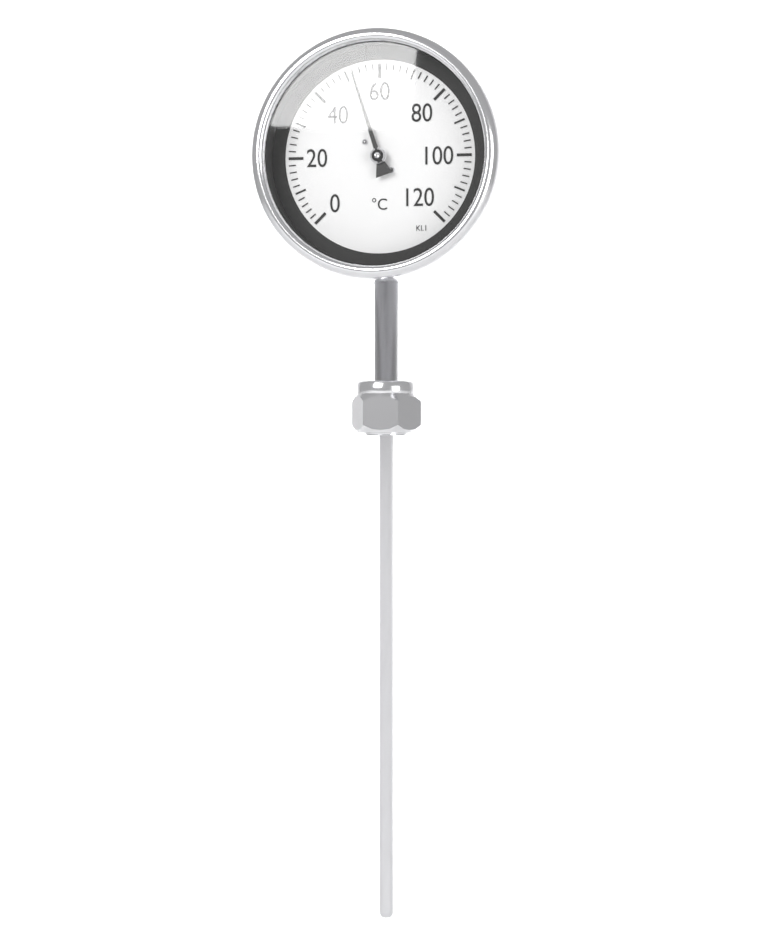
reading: 52 °C
